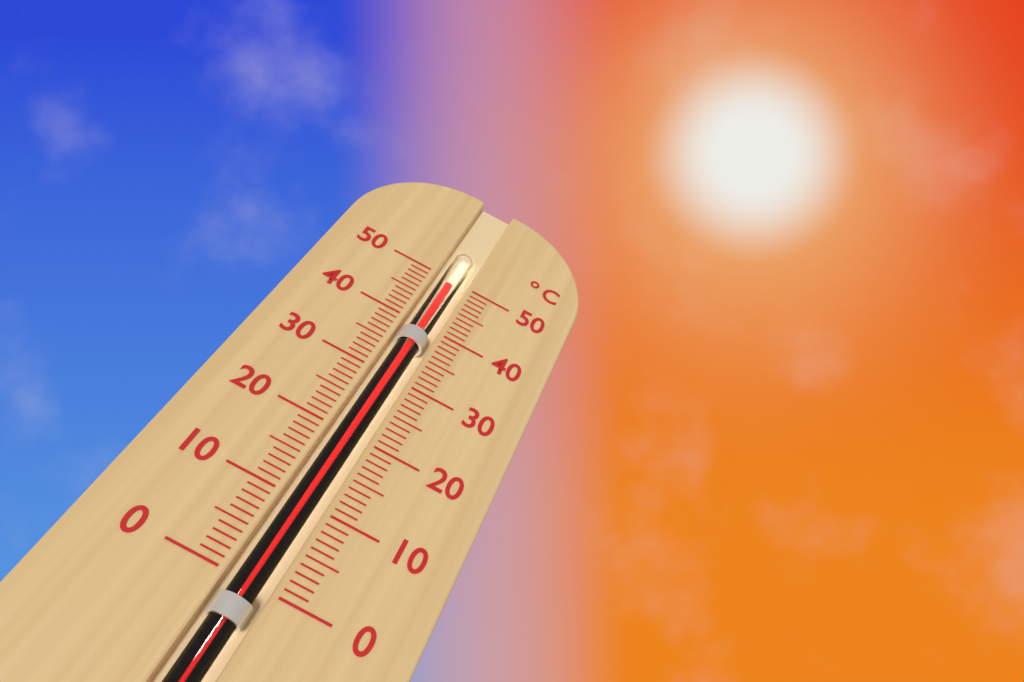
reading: 49 °C
